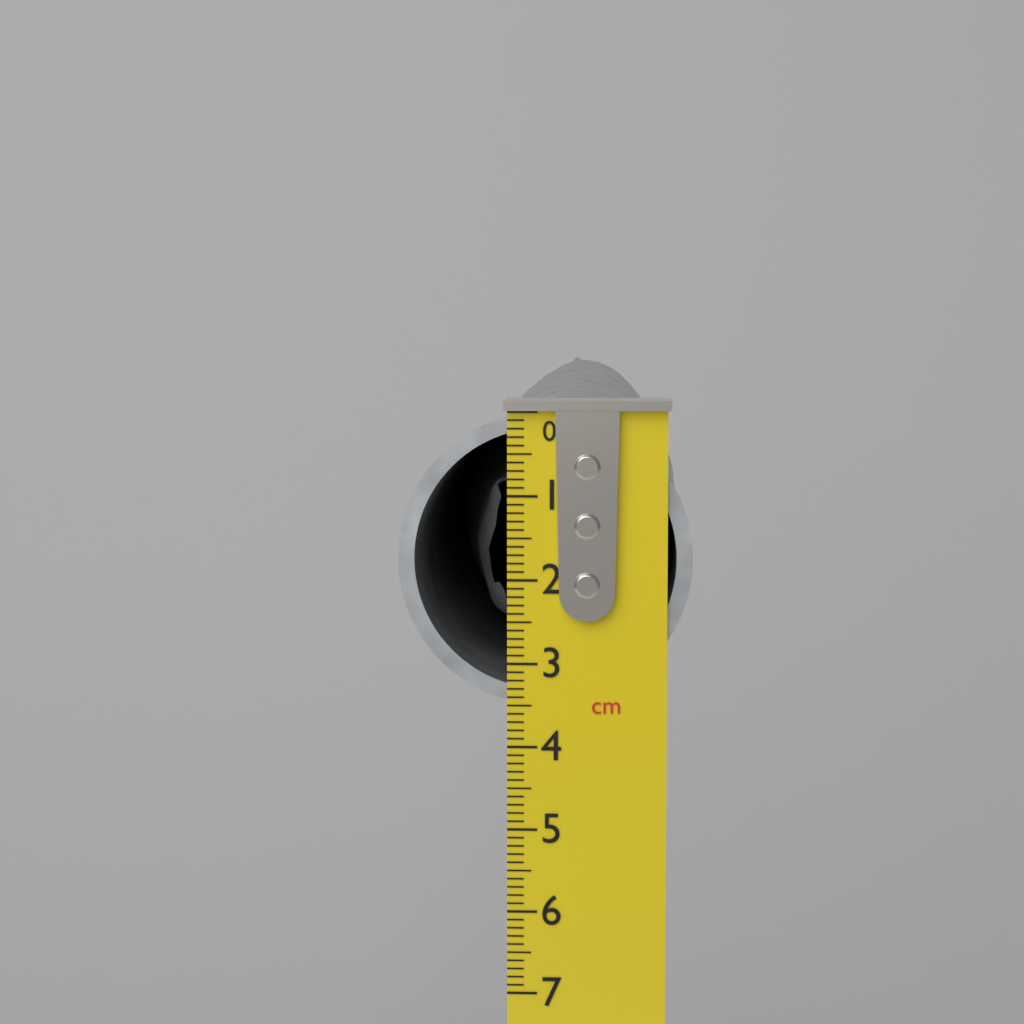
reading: 3.5 cm
